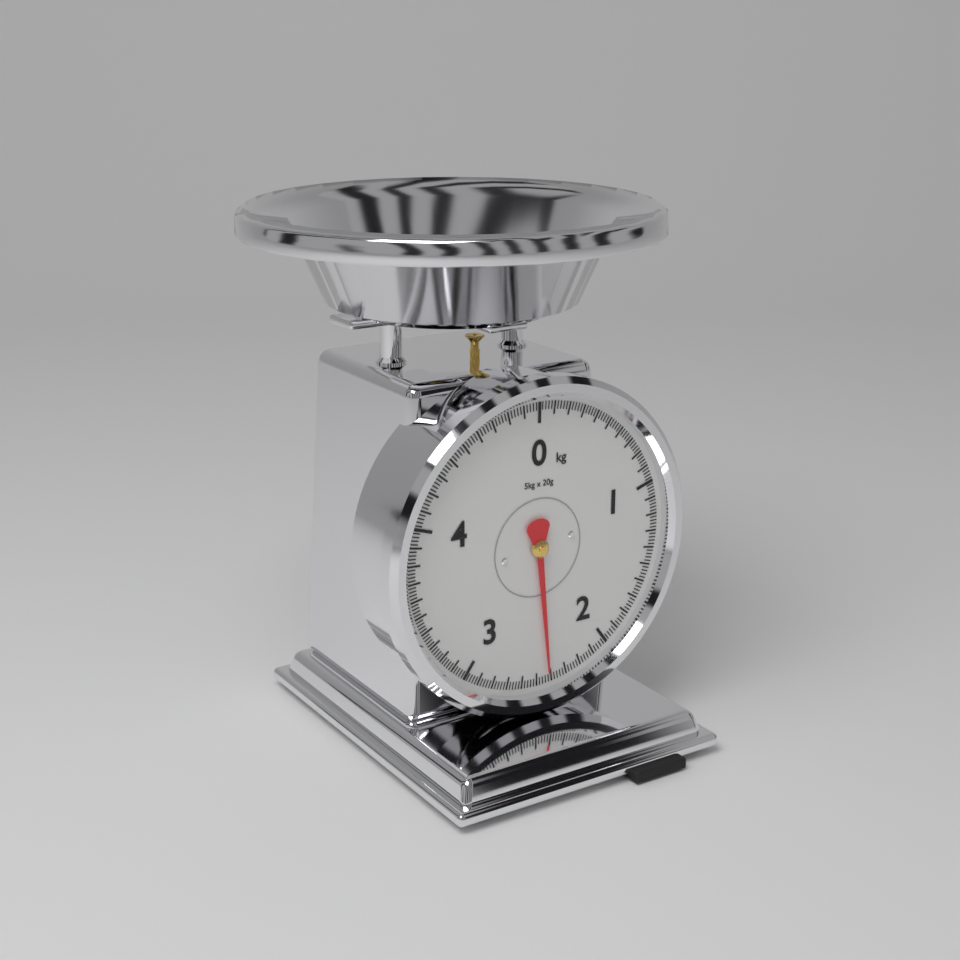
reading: 2.42 kg
